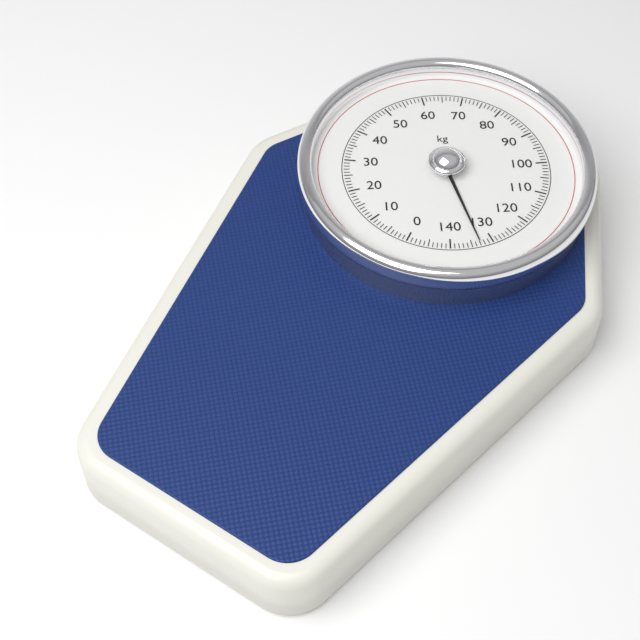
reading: 133 kg
